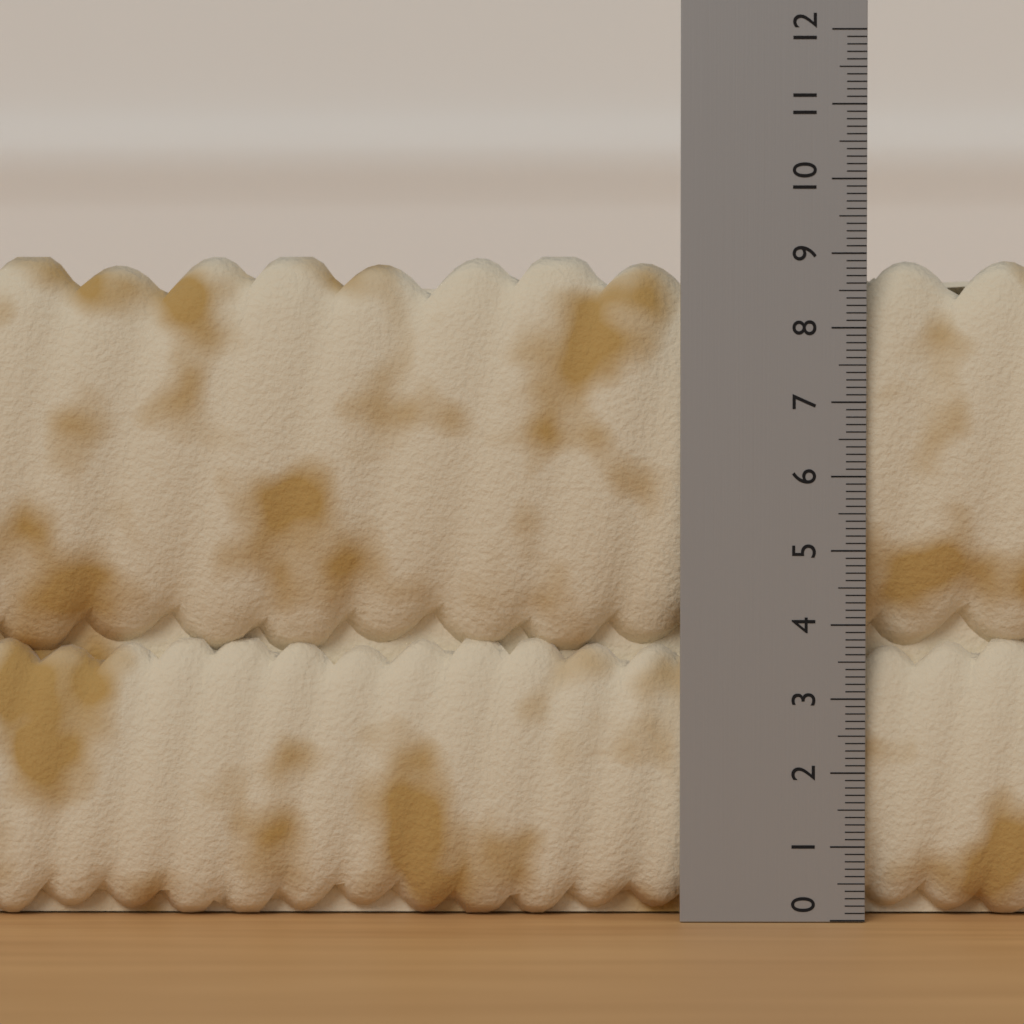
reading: 9.0 (no unit)
